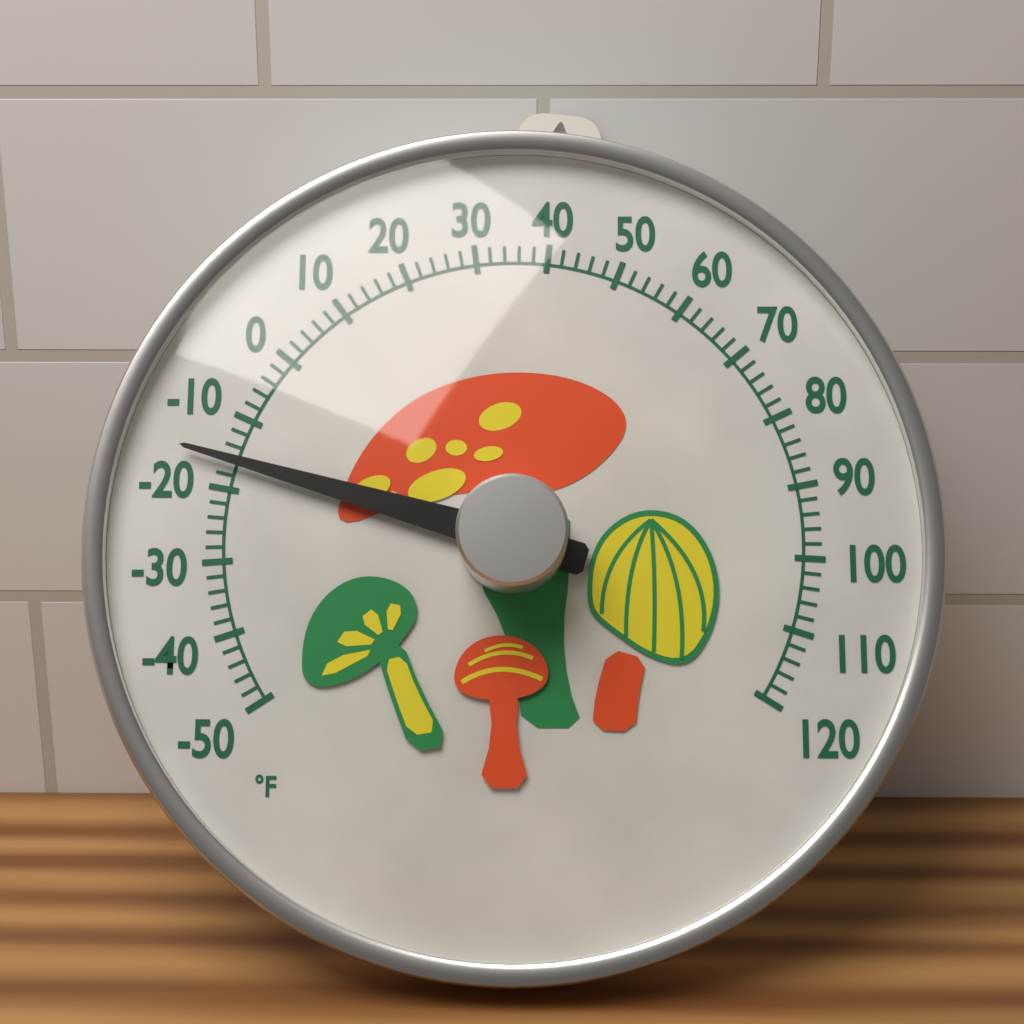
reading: -16 °F
